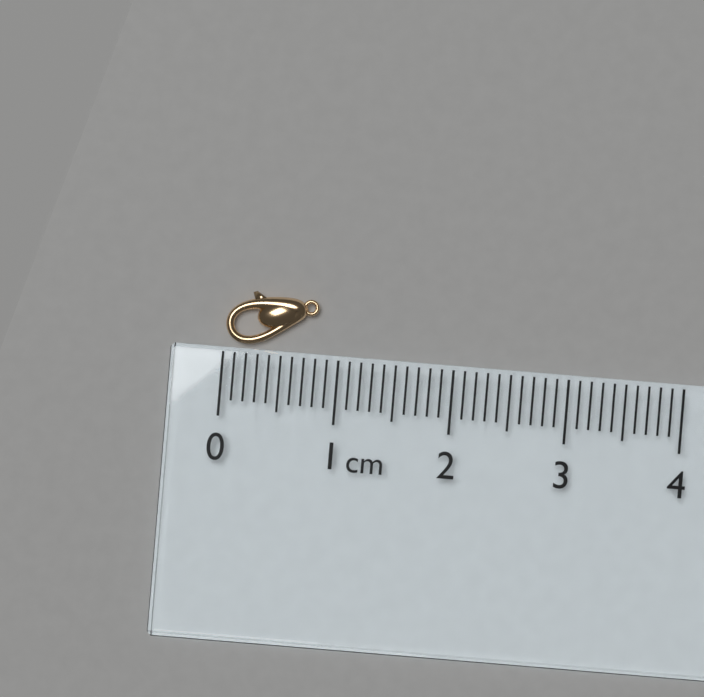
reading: 0.8 cm
